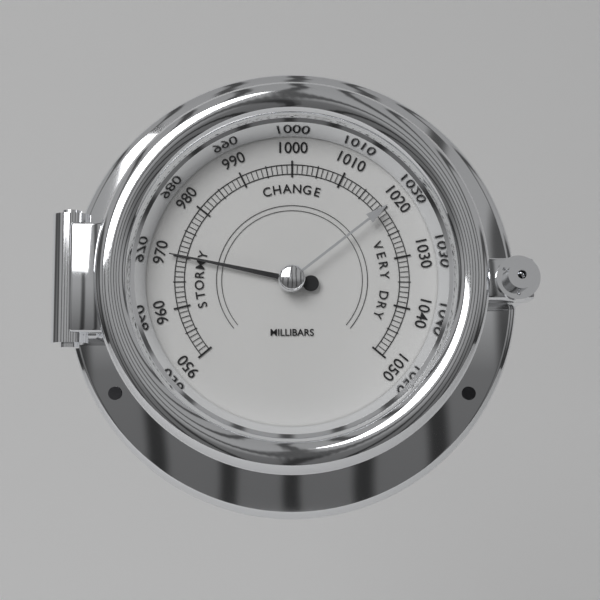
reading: 970 mbar
